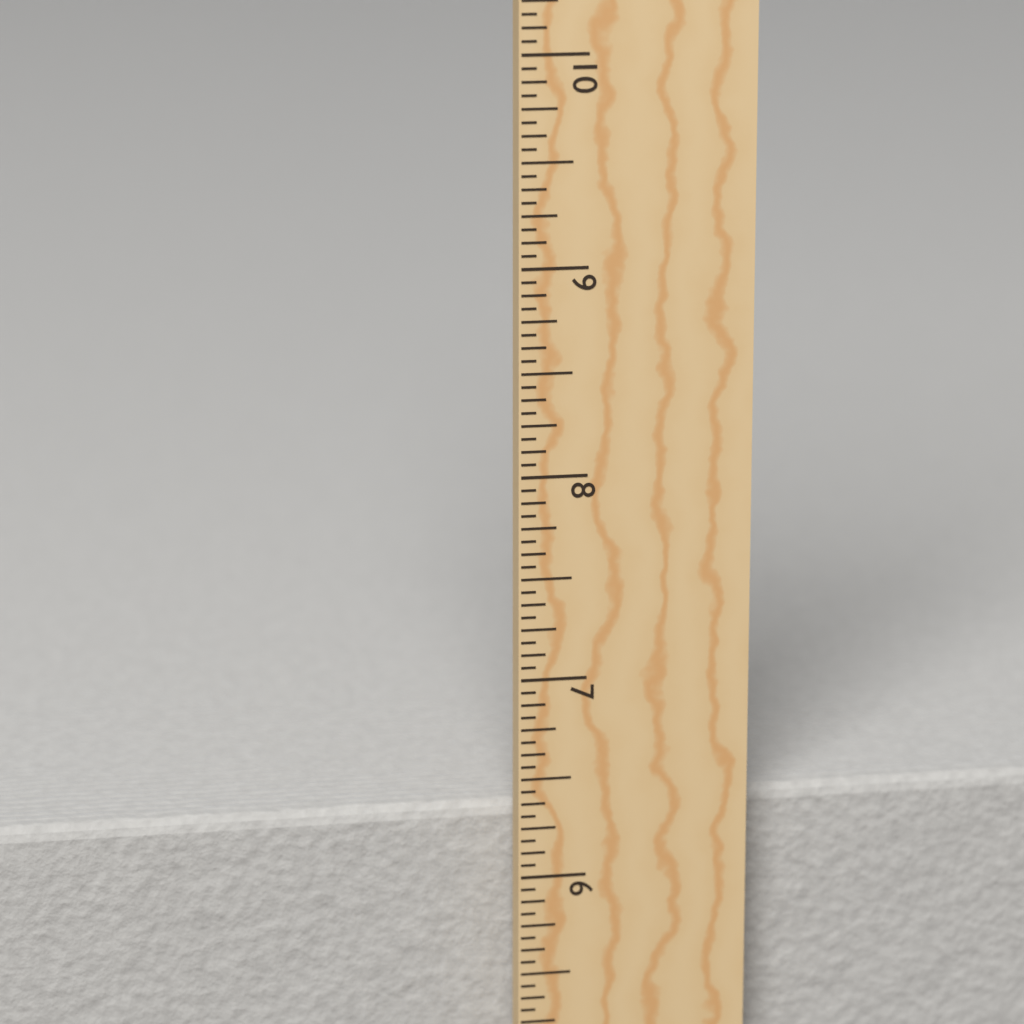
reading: 6.3125 in
